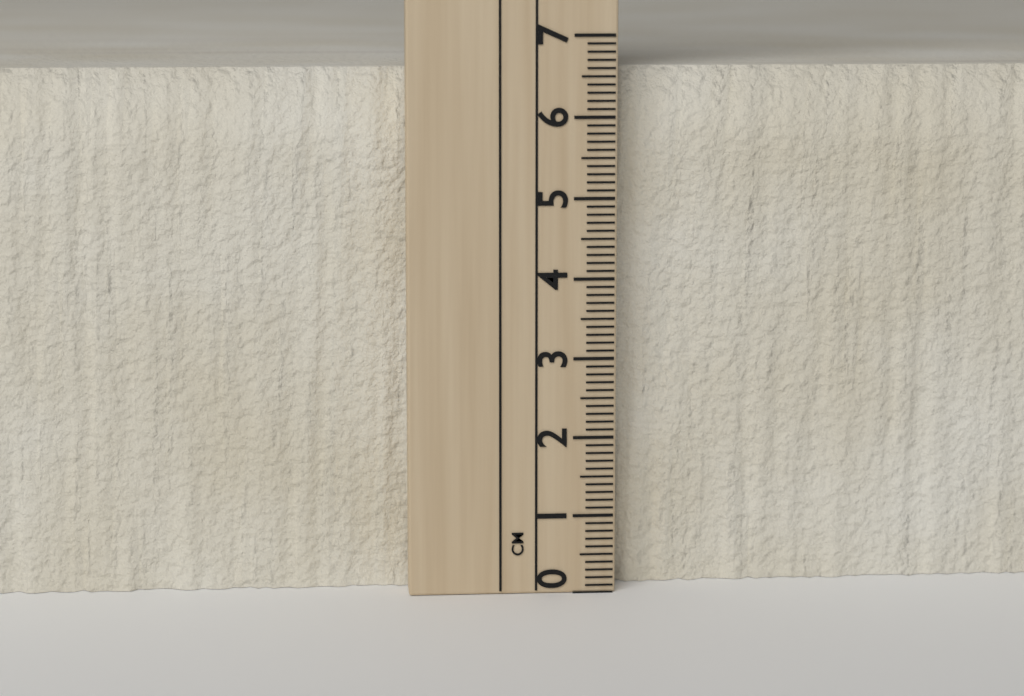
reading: 6.6 cm
